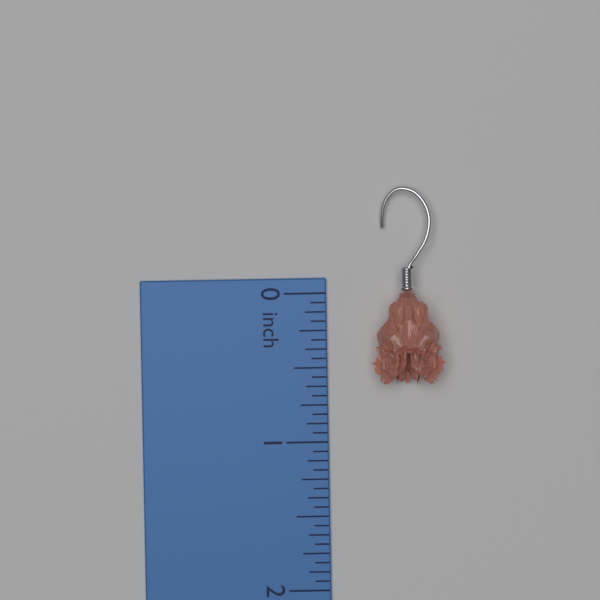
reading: 0.6250 inch
